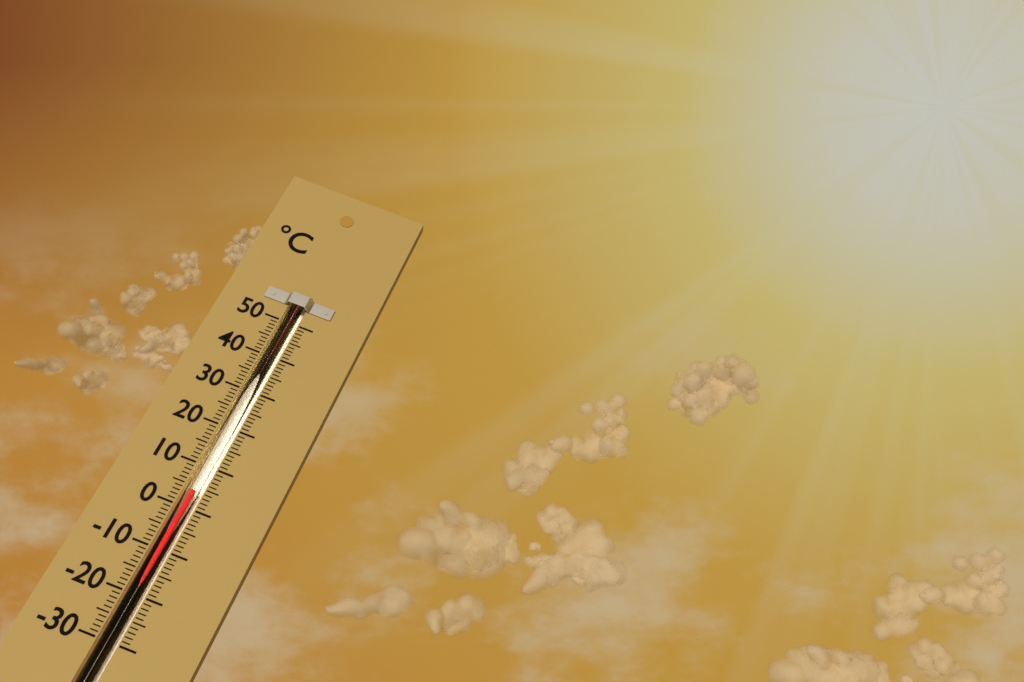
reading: 4 °C
